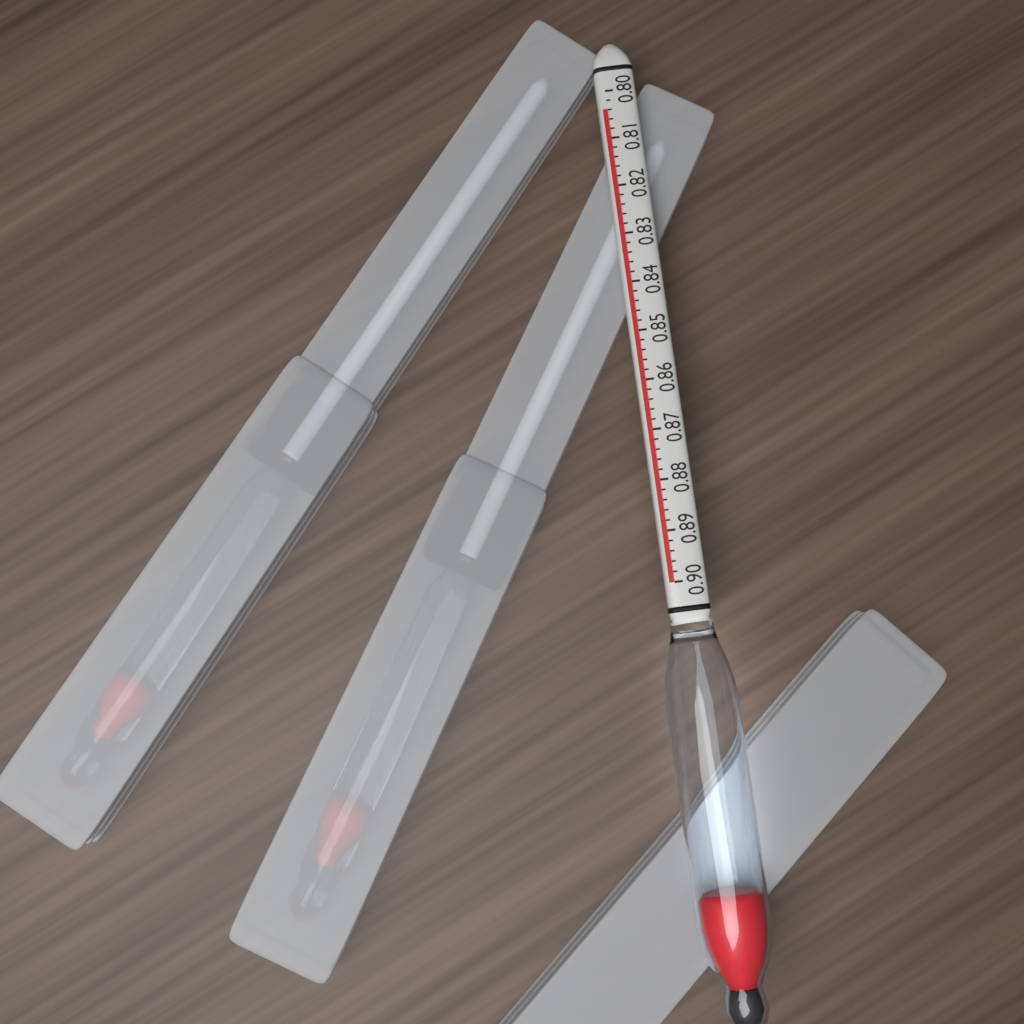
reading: 0.804 (no unit)
